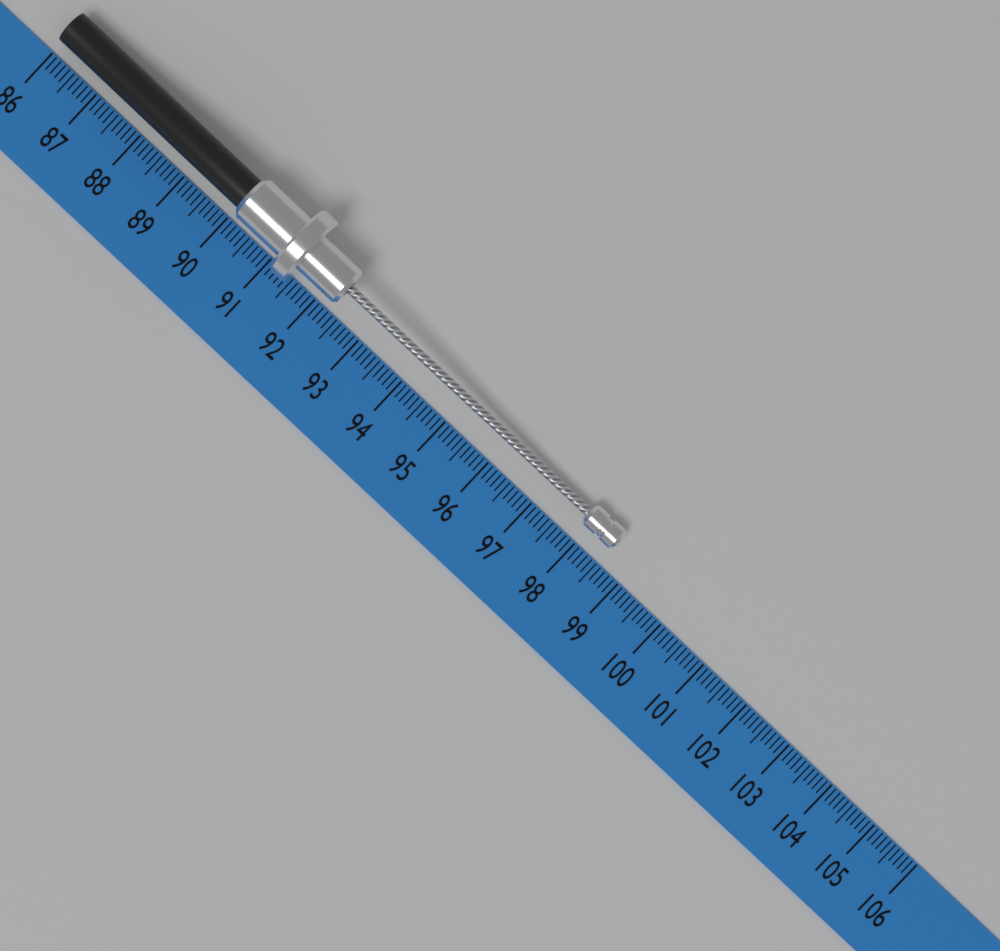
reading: 98.5 (no unit)
